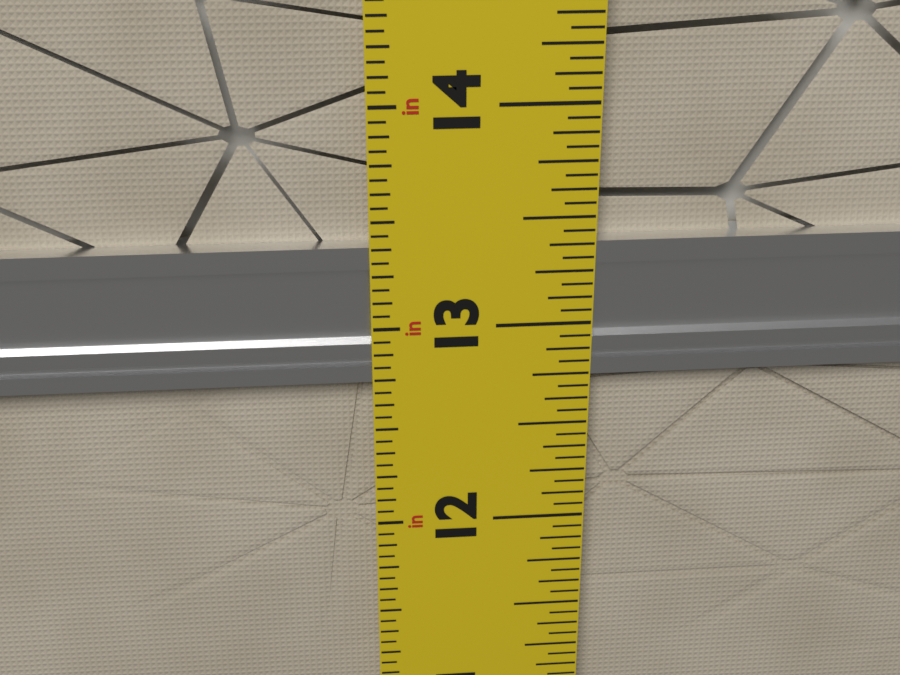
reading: 13.3750 in
